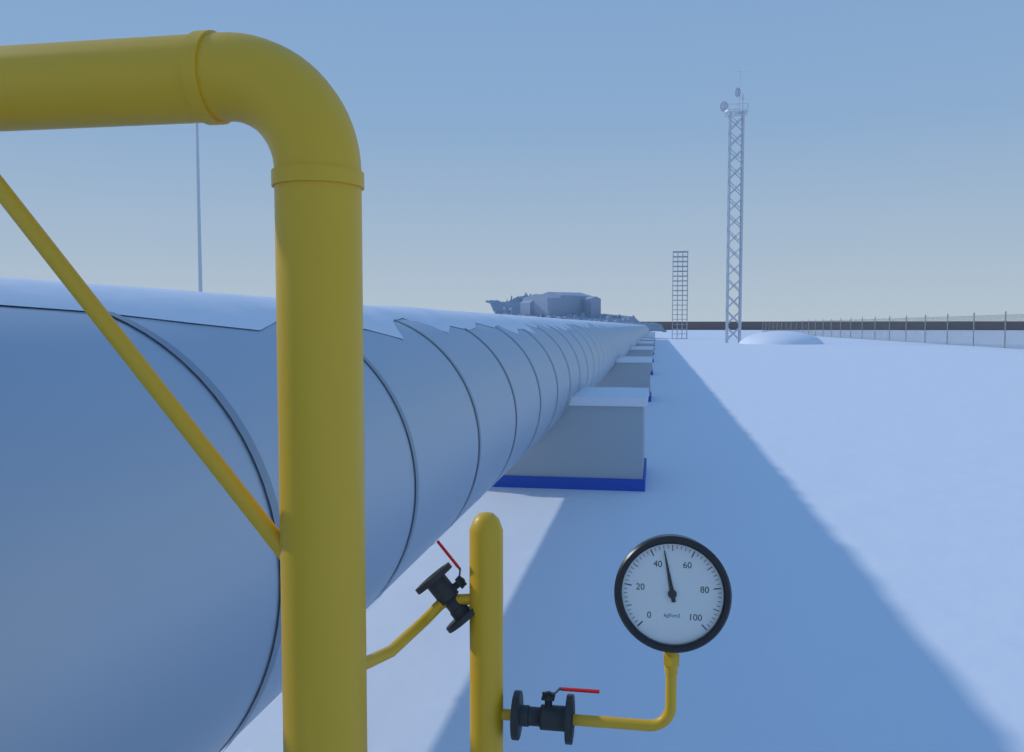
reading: 46 kgf/cm2
